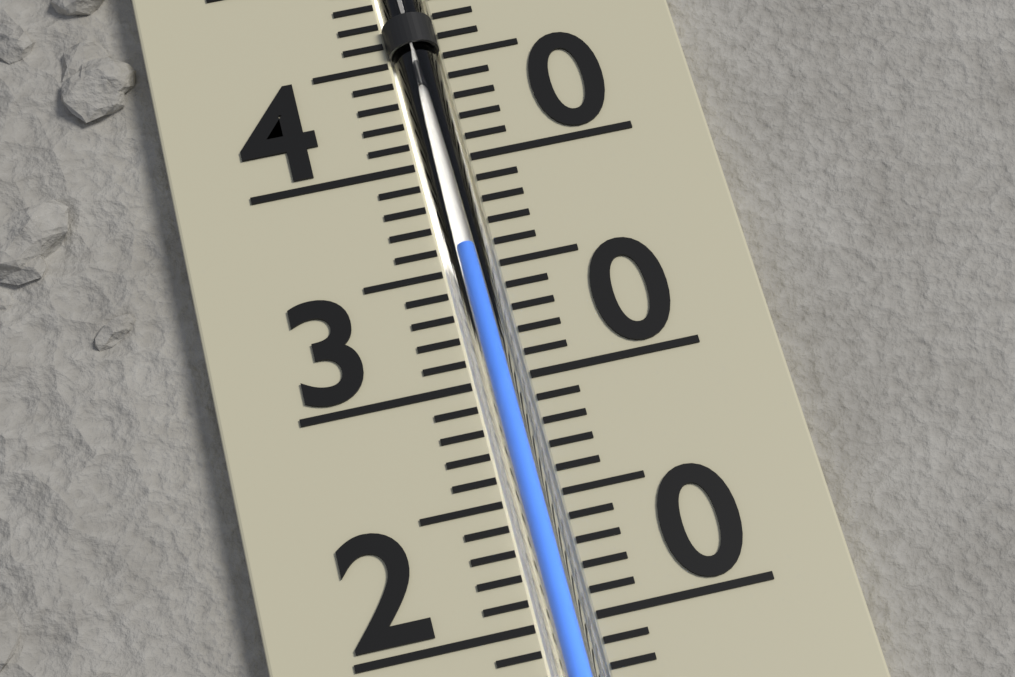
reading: 36 (no unit)
